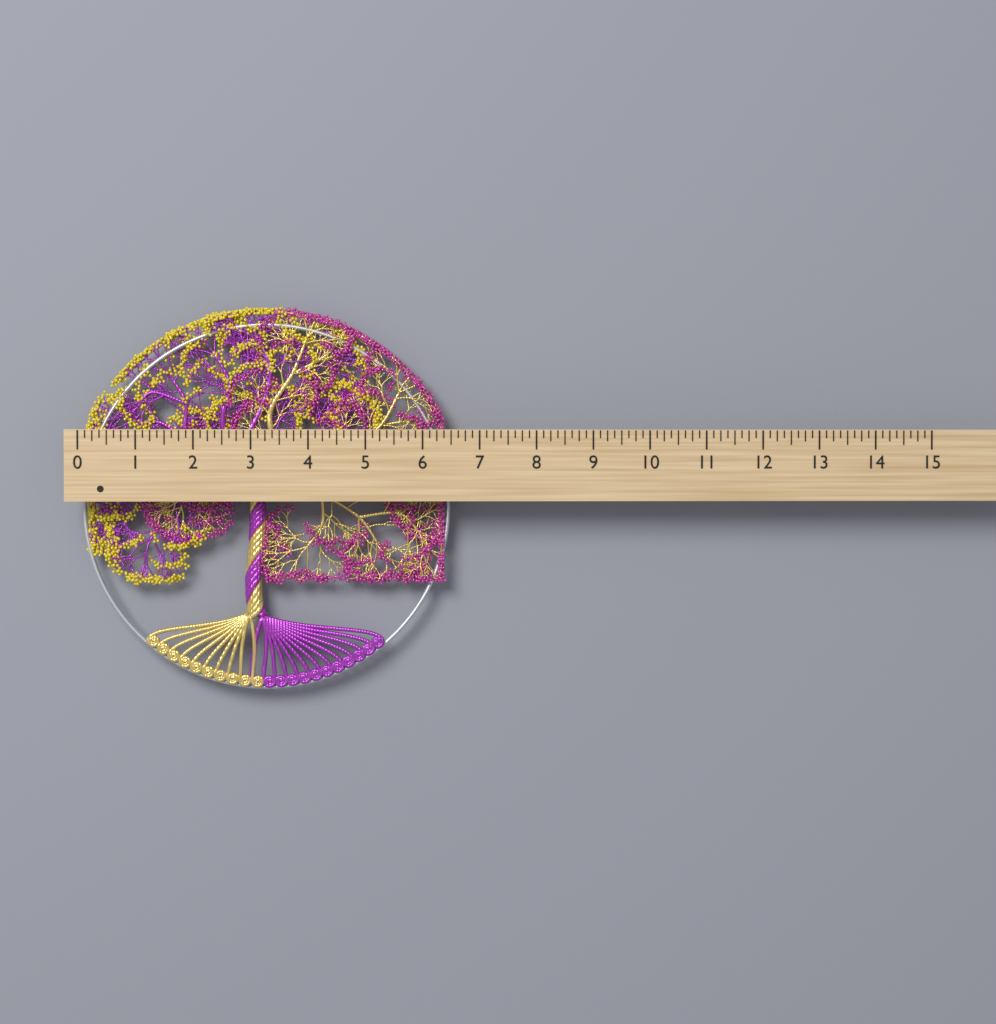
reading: 6.500 (no unit)
